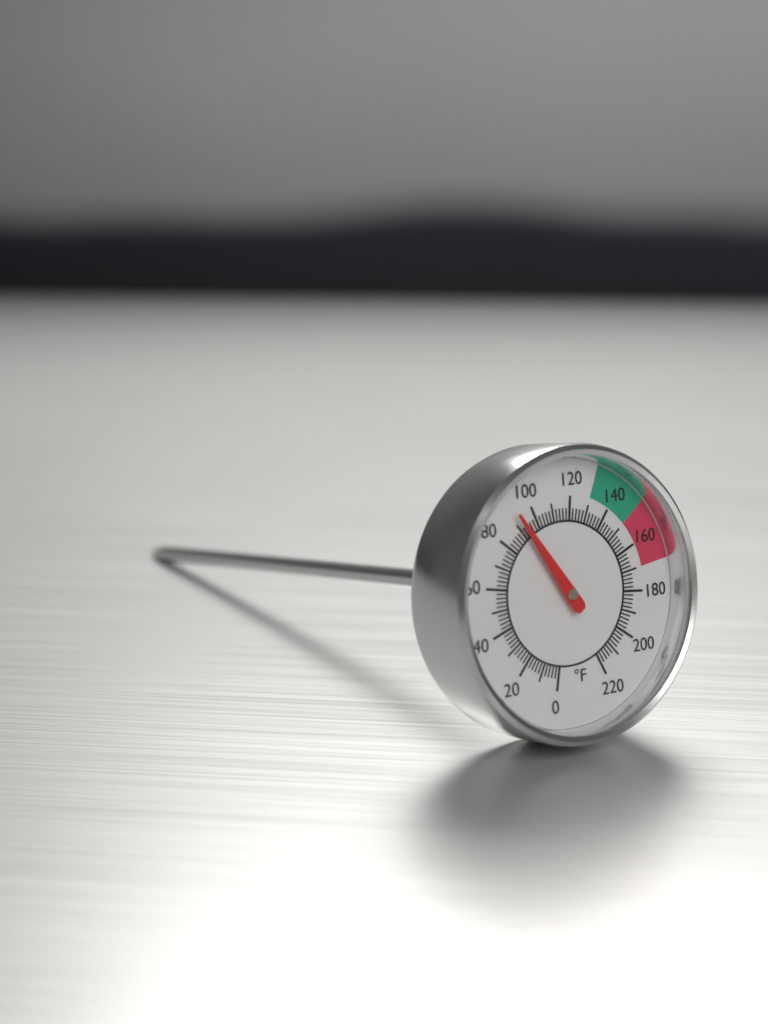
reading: 92 °F
